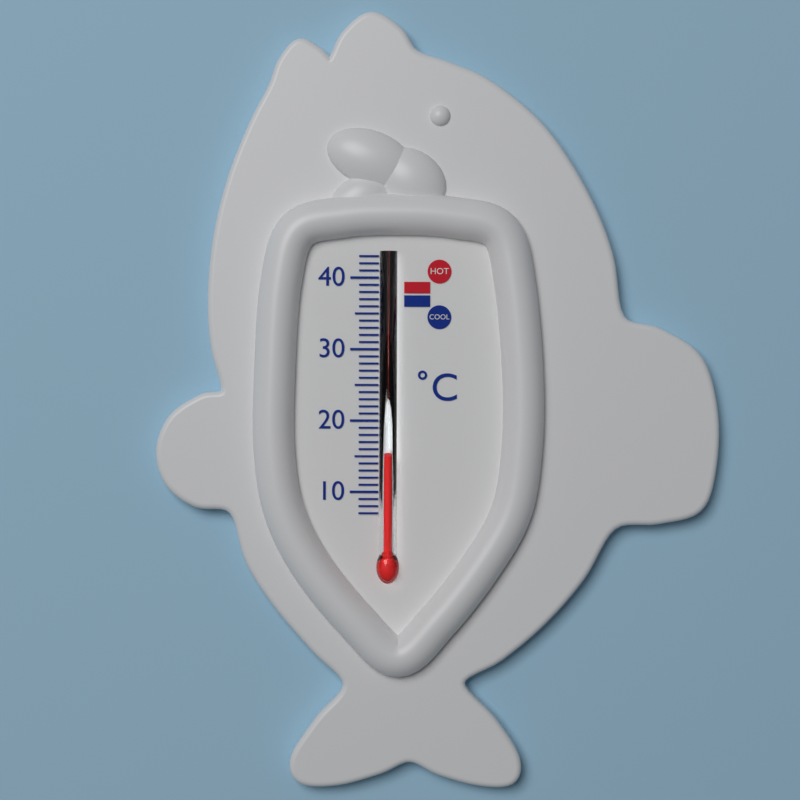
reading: 15 °C
